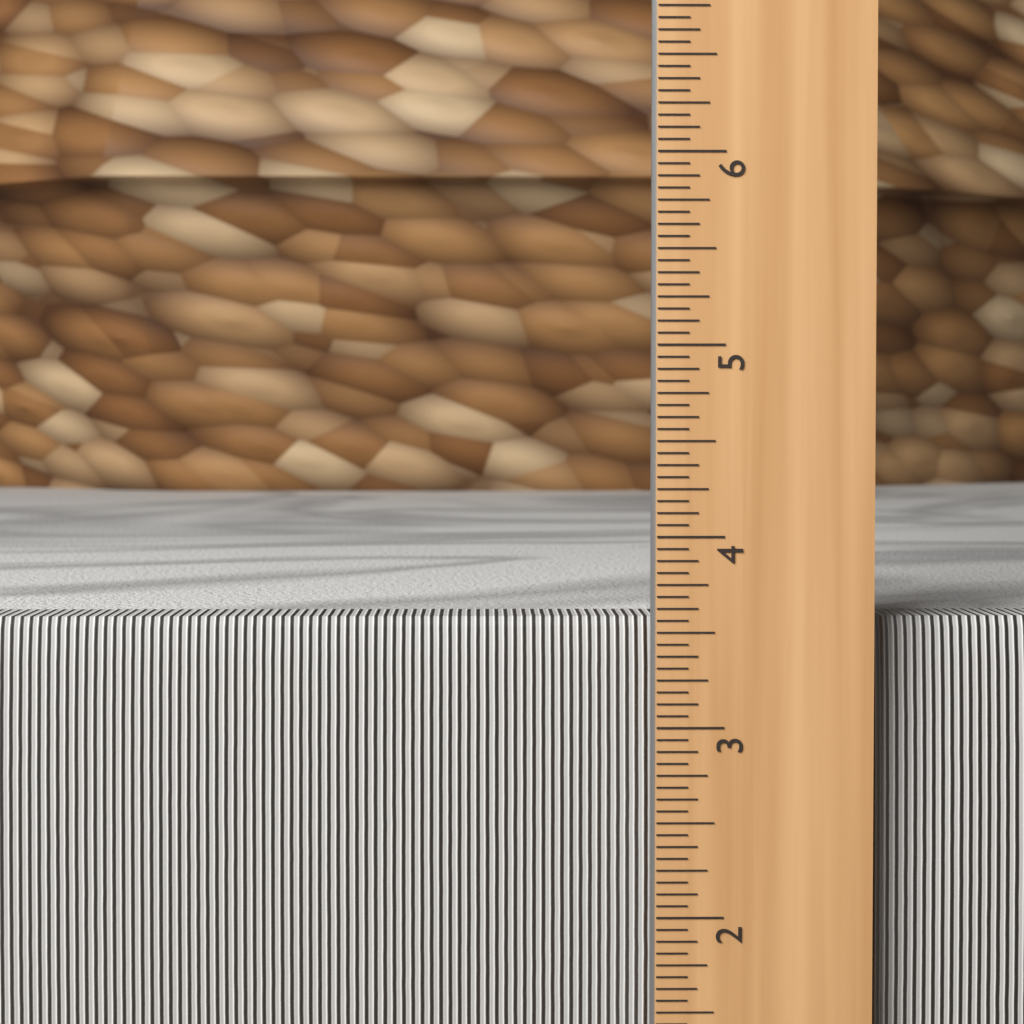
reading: 3.5625 in
